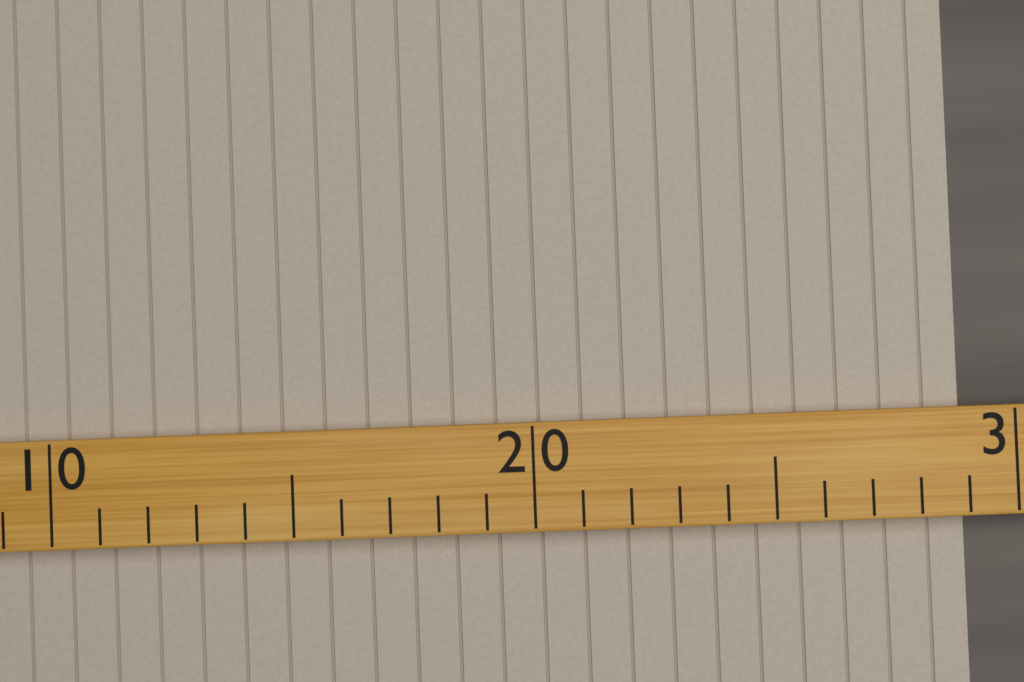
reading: 29 (no unit)
